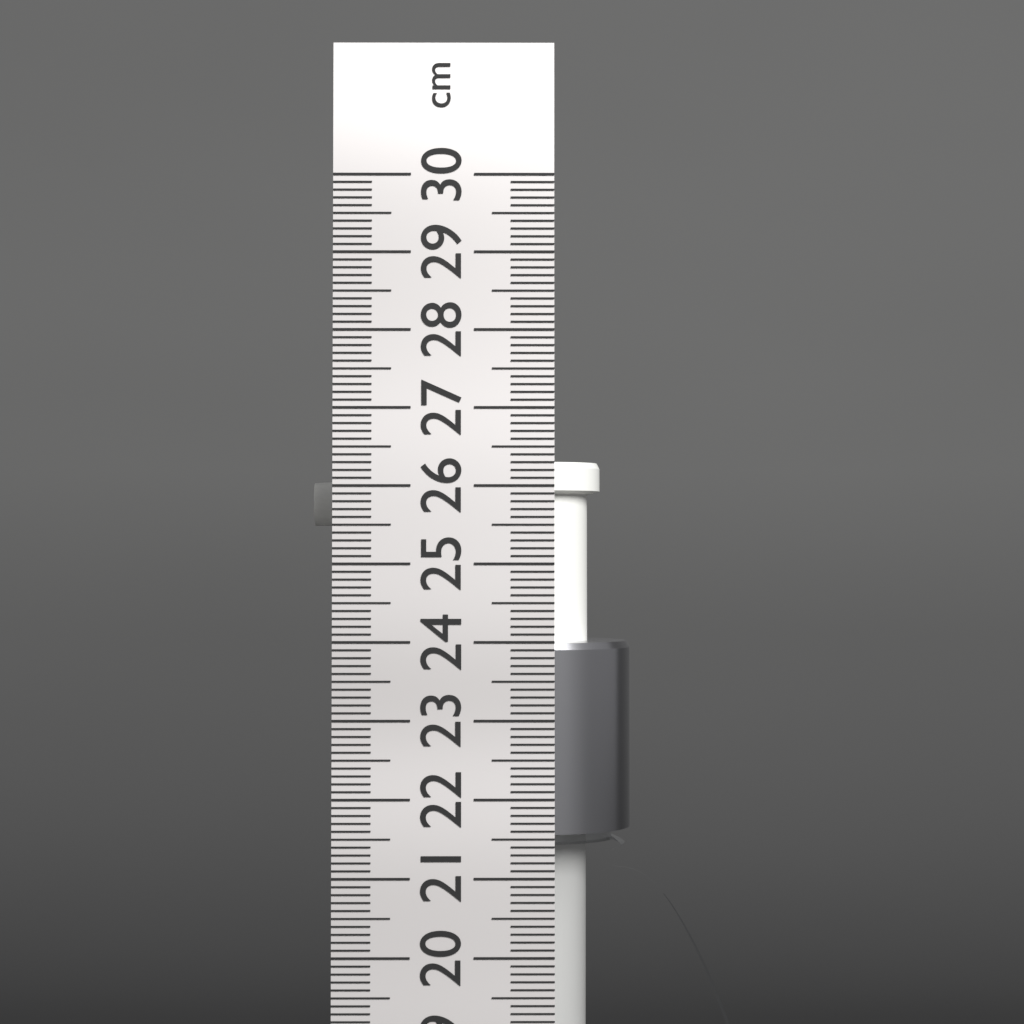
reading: 26.4 cm
